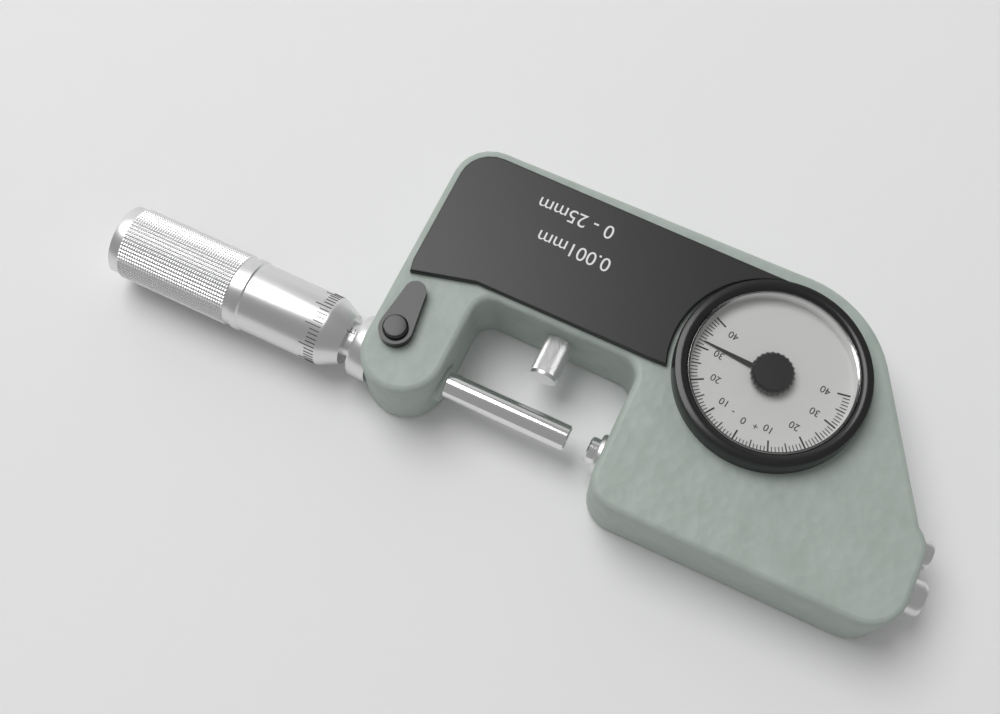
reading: -0.032 mm
